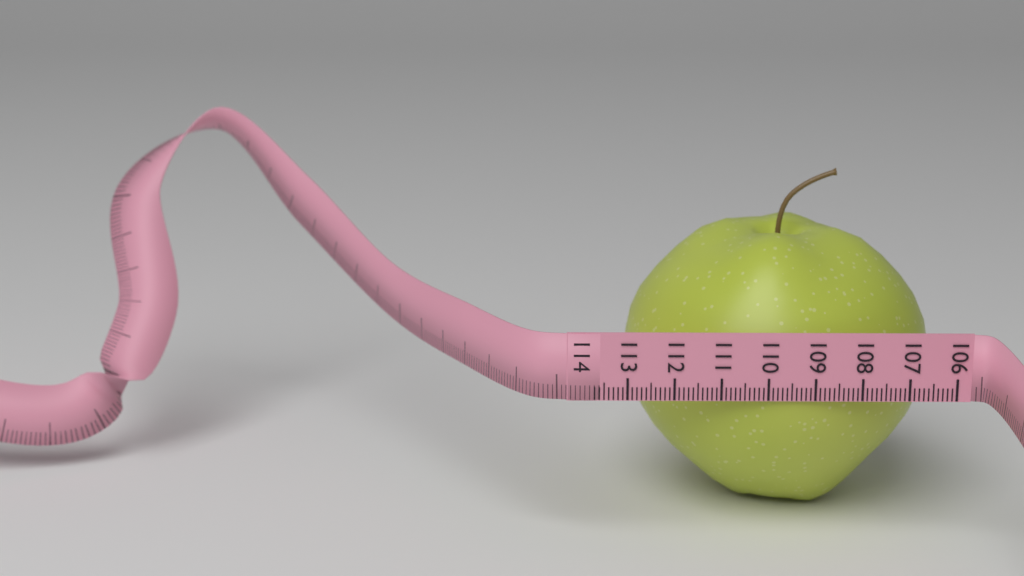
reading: 112.9 (no unit)
